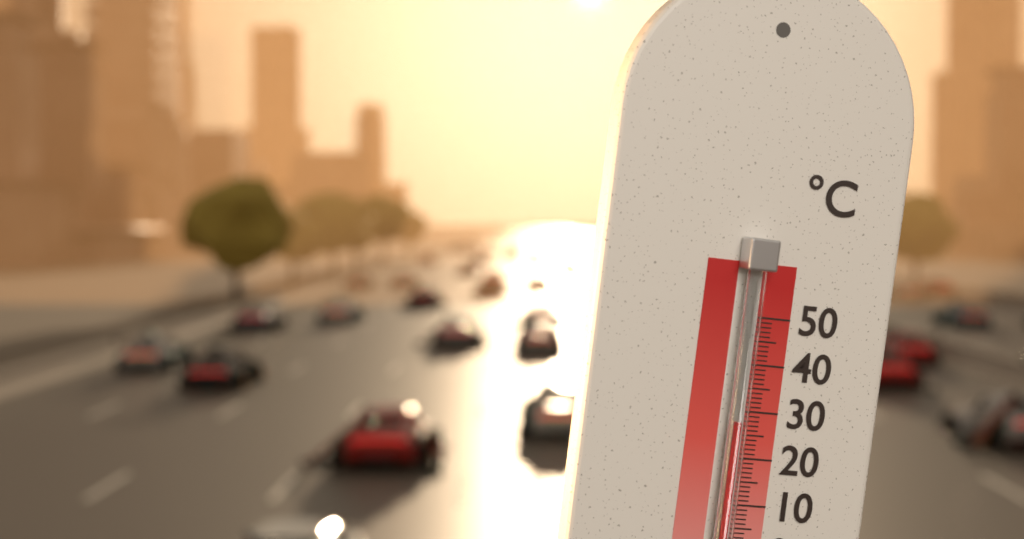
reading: 28 °C
